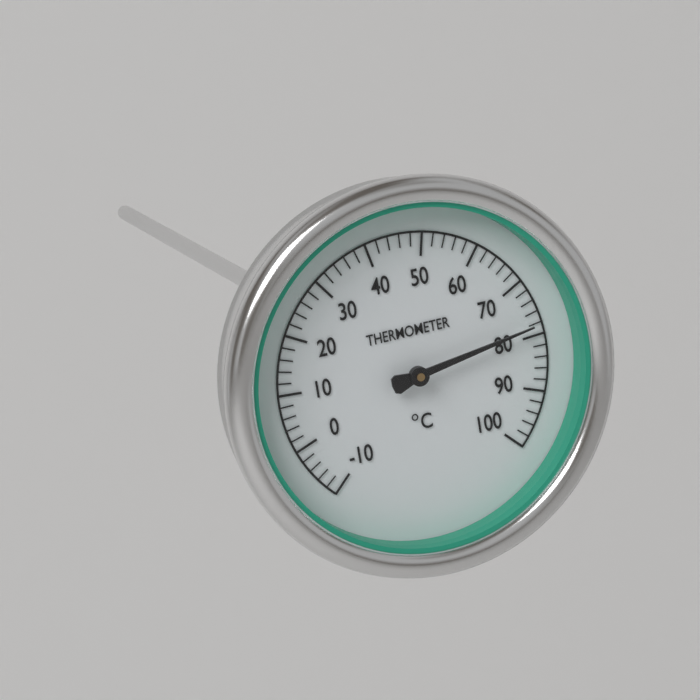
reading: 78 °C
